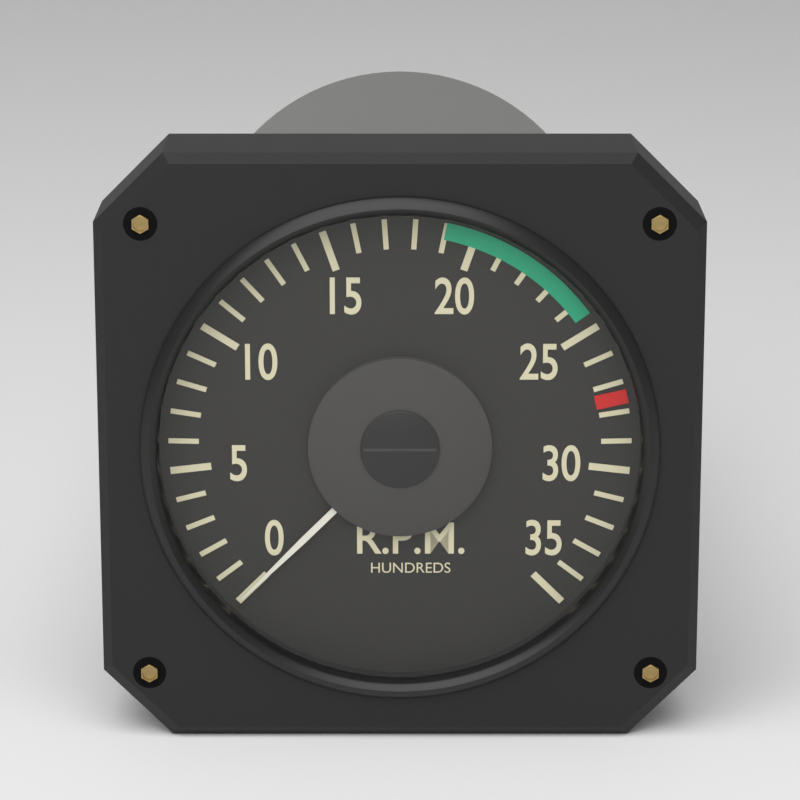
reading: 0 RPM
